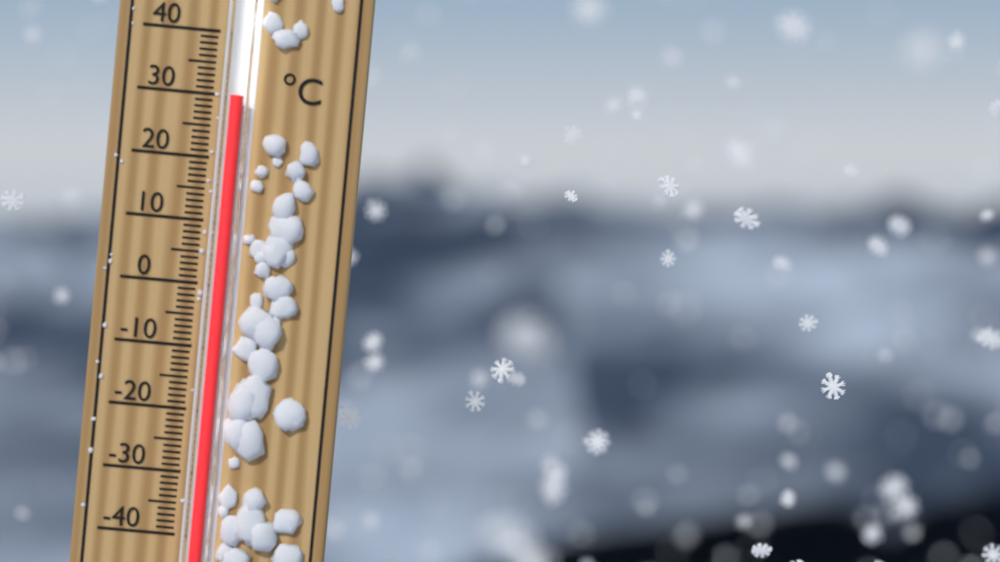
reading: 30 °C
